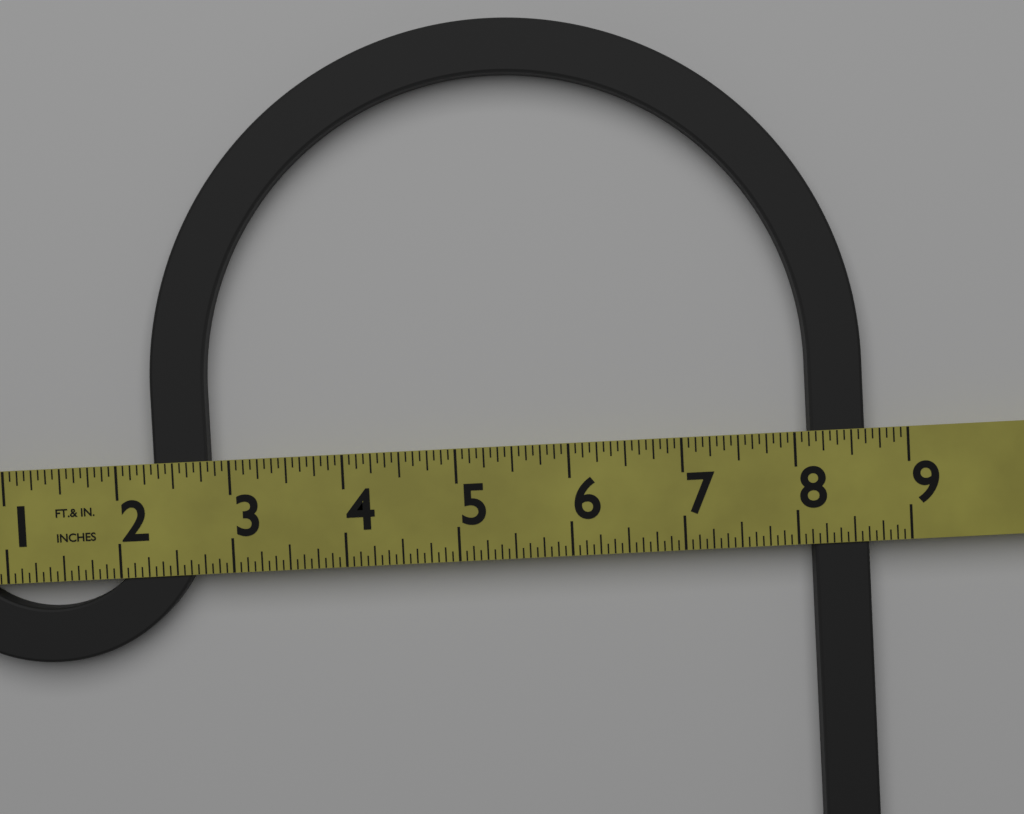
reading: 8.6250 in
